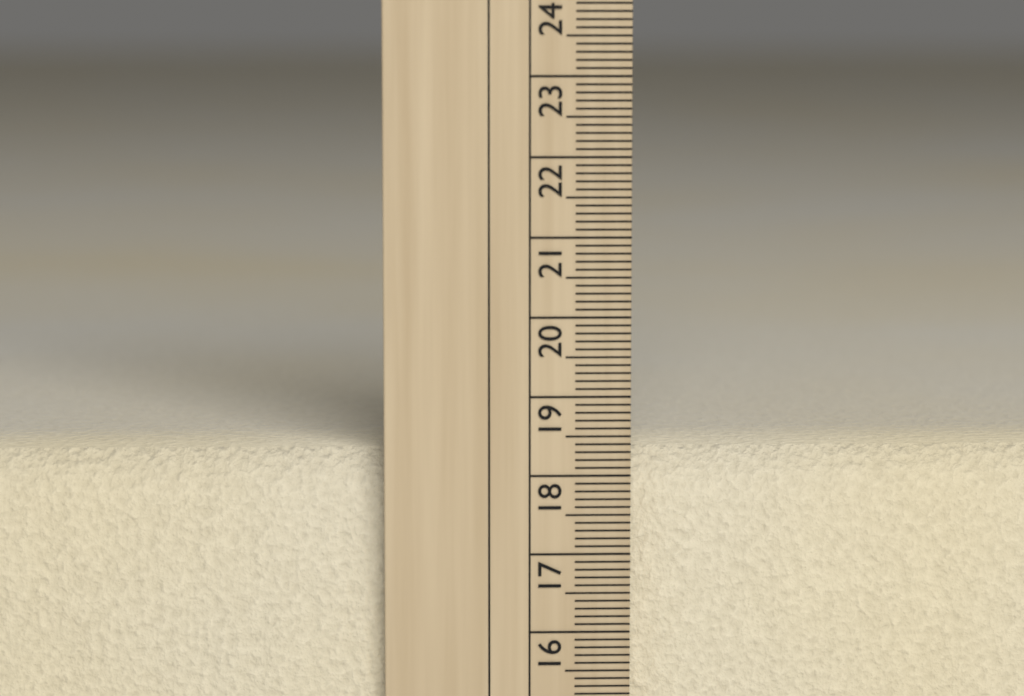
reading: 18.3 cm
